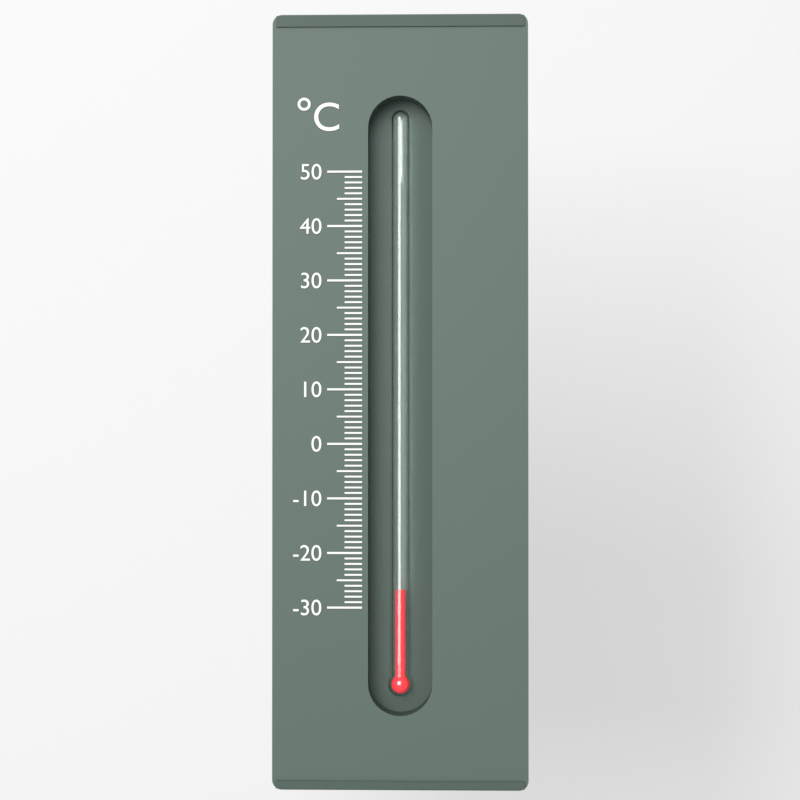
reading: -27 °C
